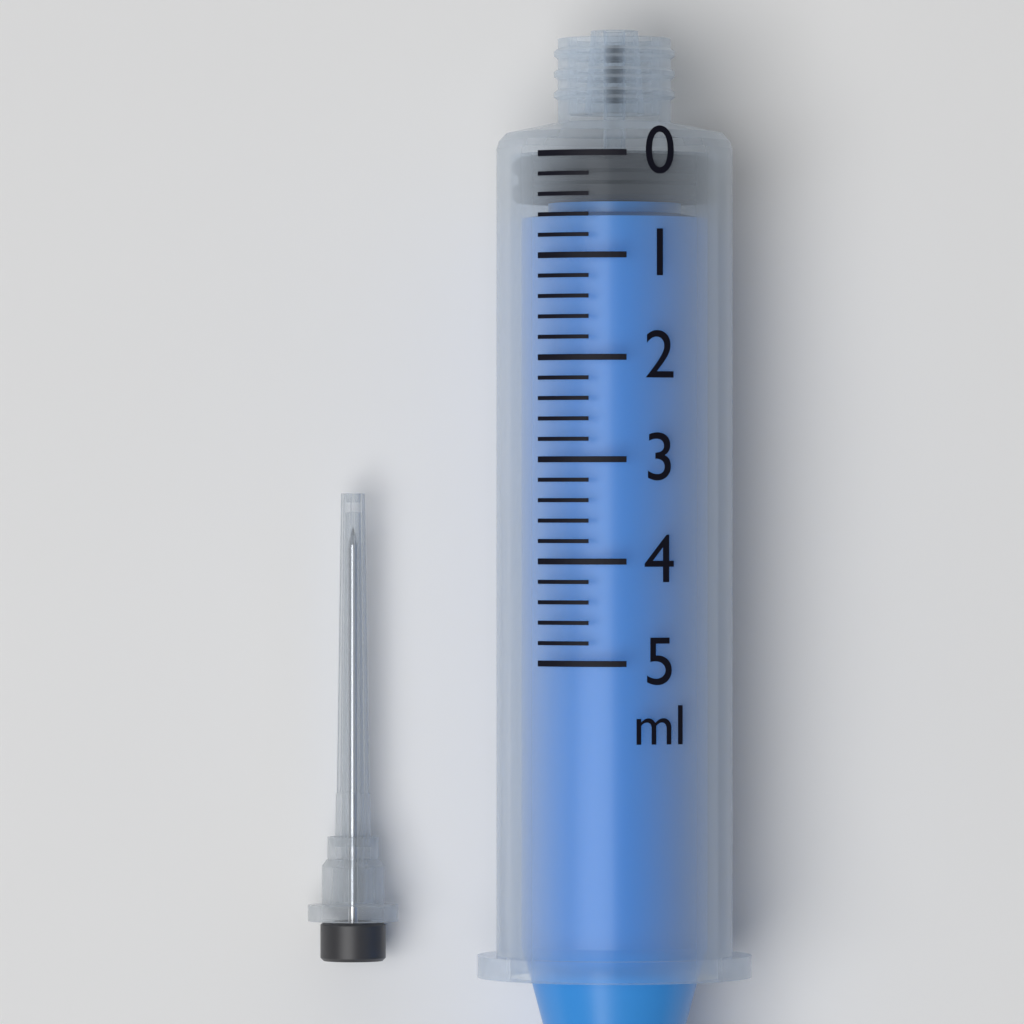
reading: 0.0 ml
